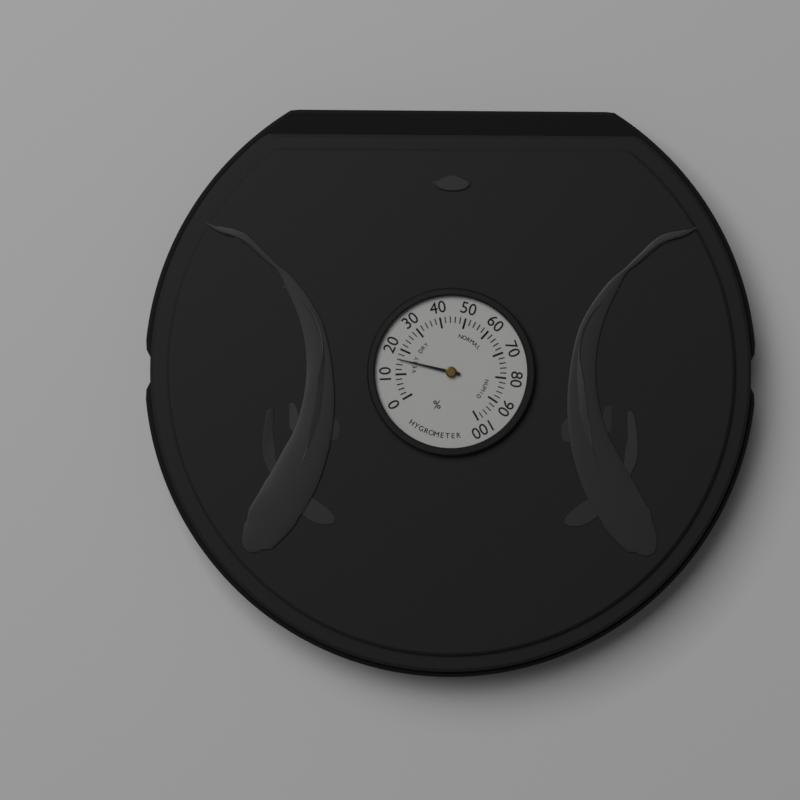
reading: 16 %
